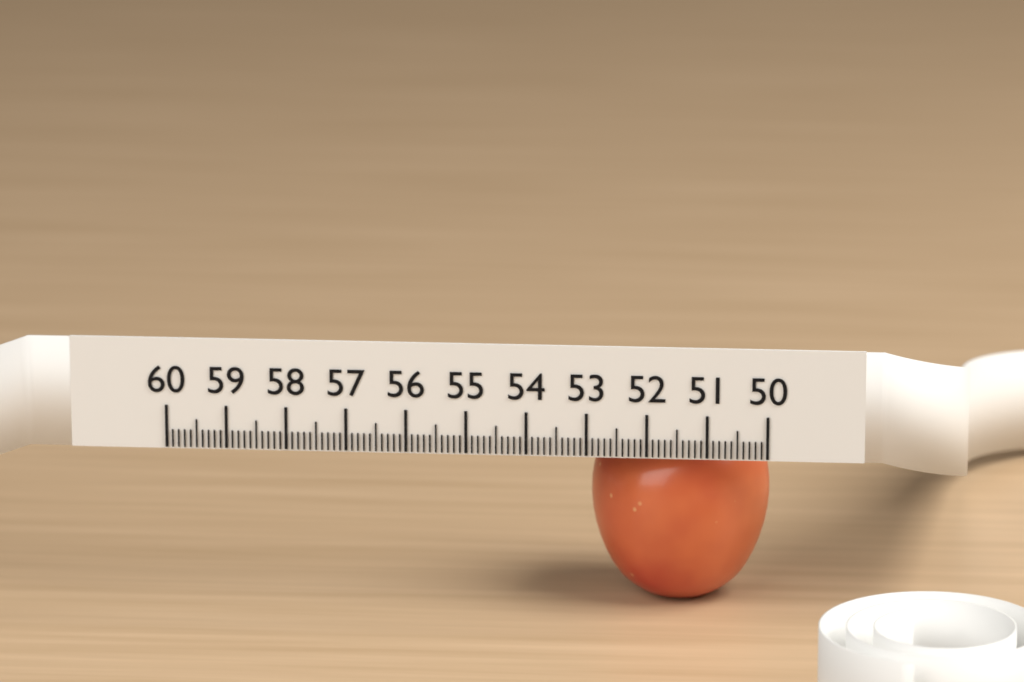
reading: 53.0 (no unit)
